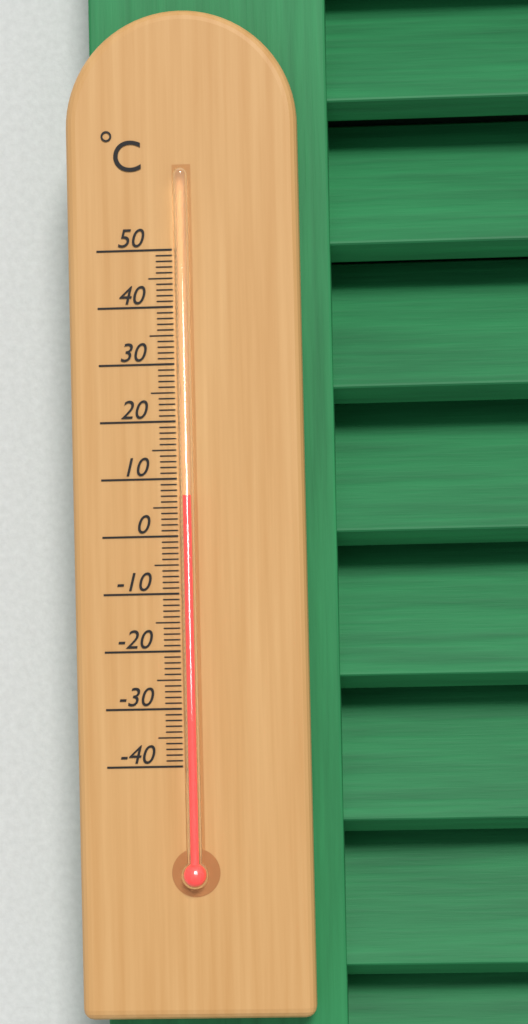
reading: 7 °C
